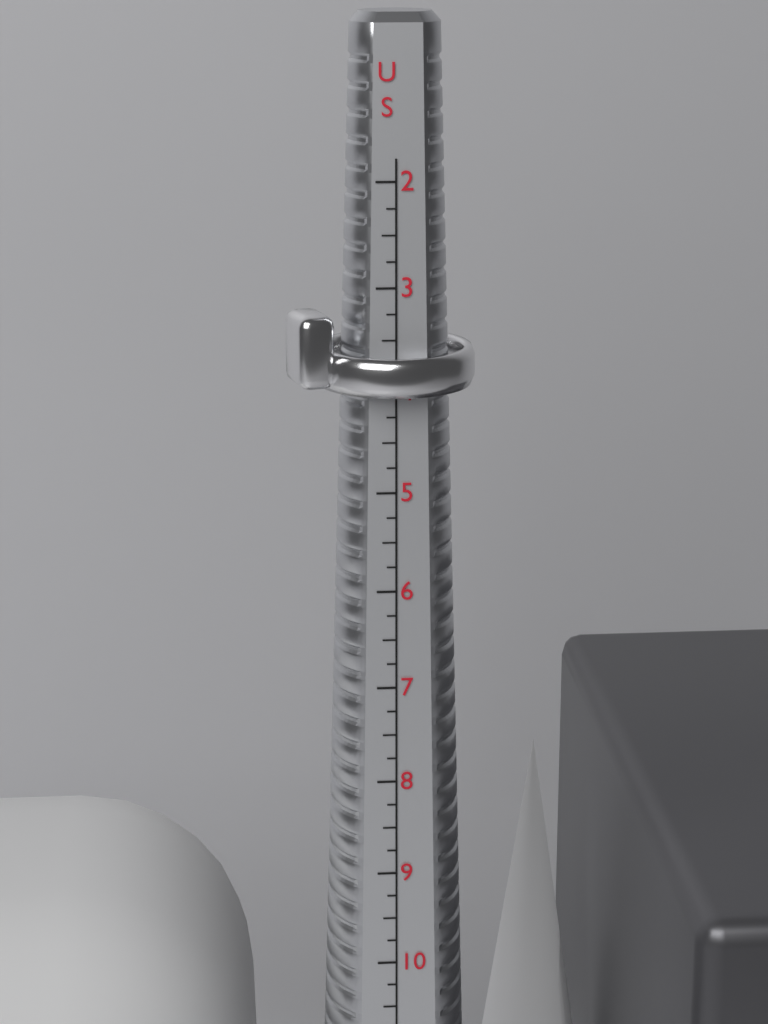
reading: 4.00 US
